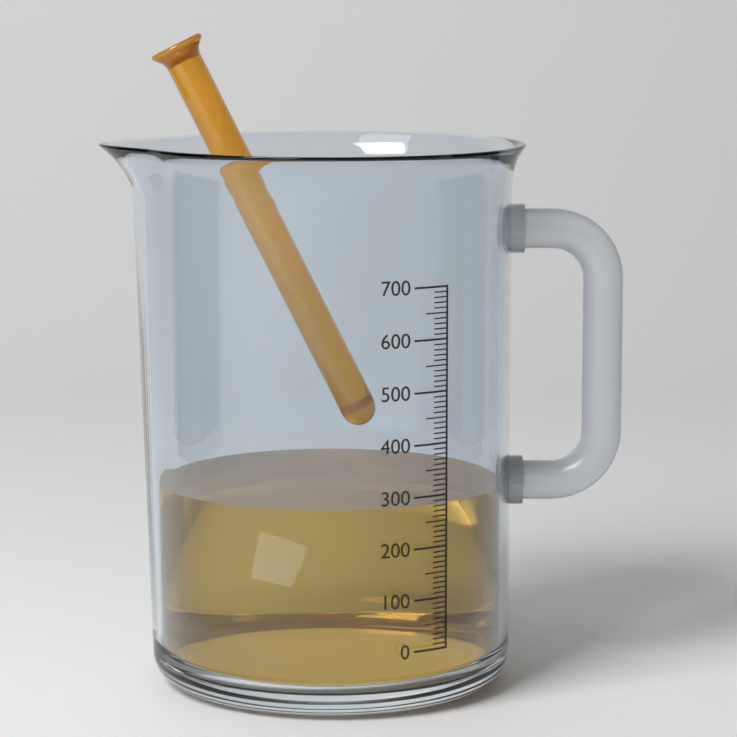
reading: 280 (no unit)
